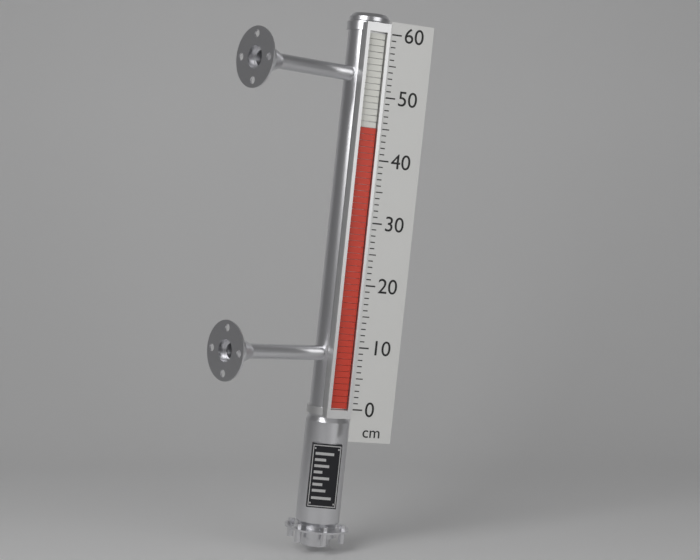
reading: 45 cm
